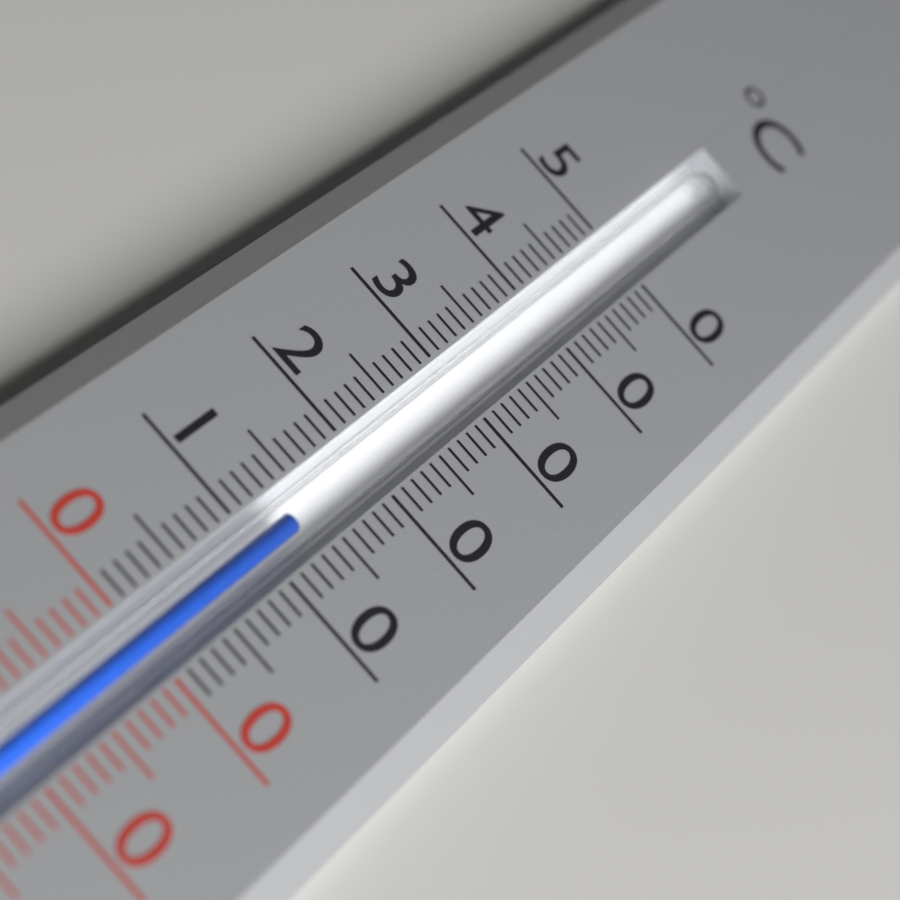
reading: 13 °C
